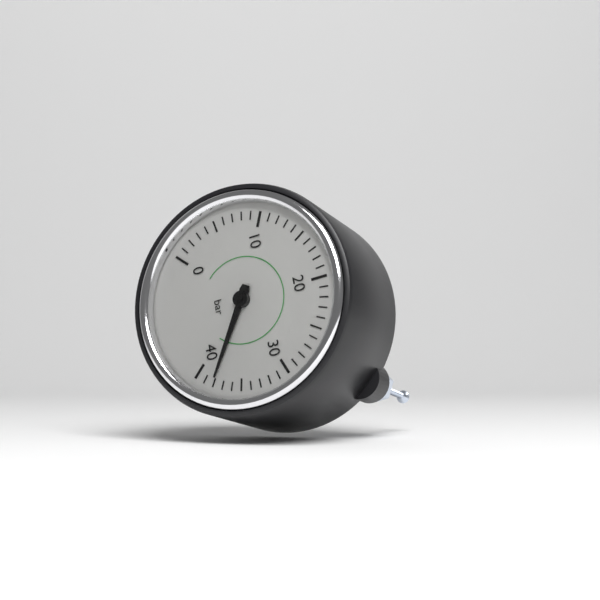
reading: 38 bar
